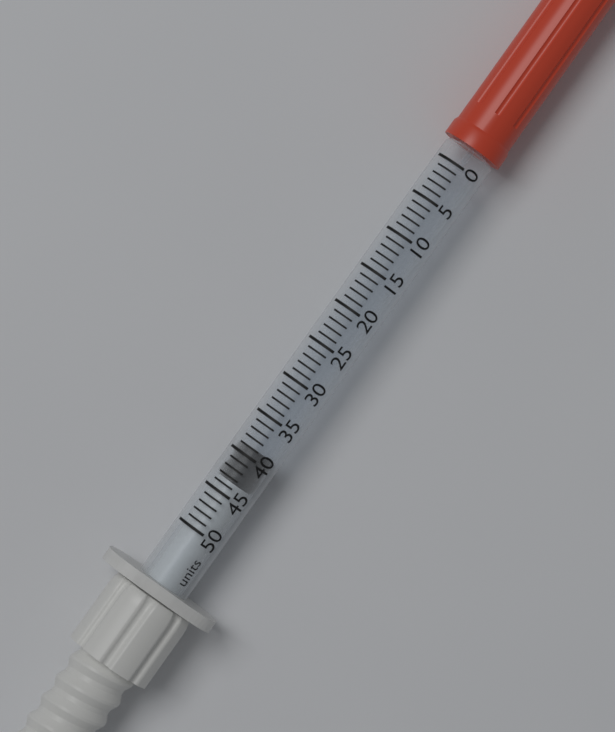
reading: 39 units
